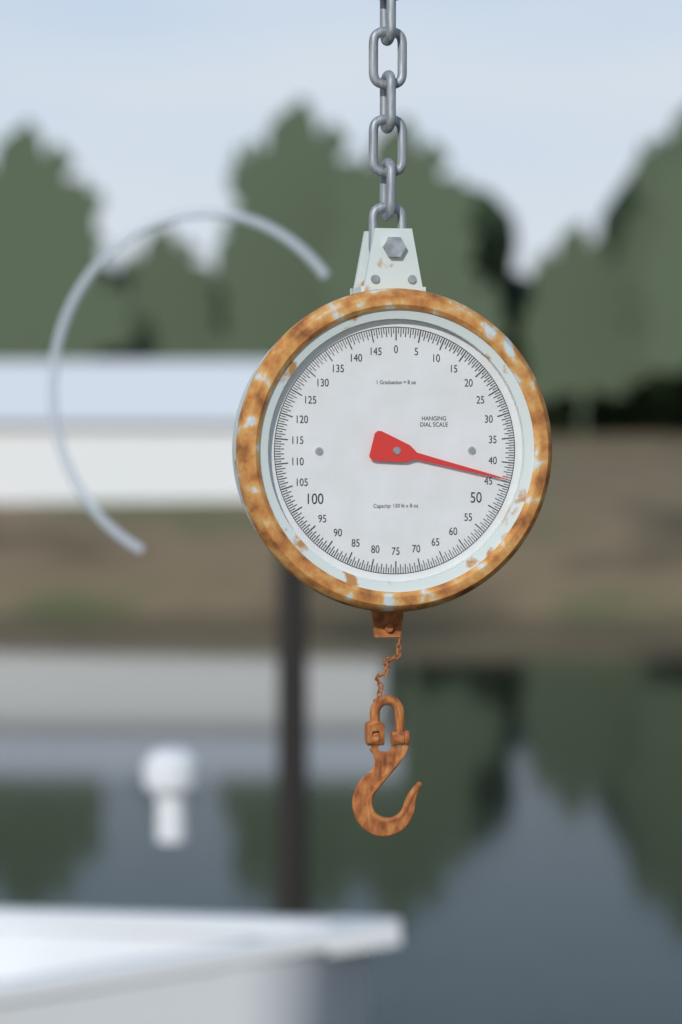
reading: 43.5 lb
